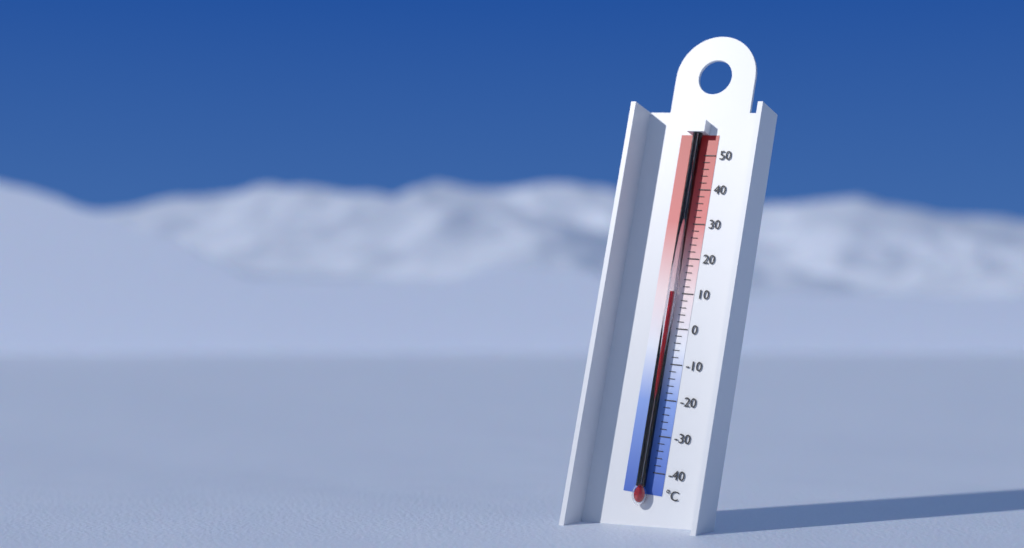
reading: 10 °C
